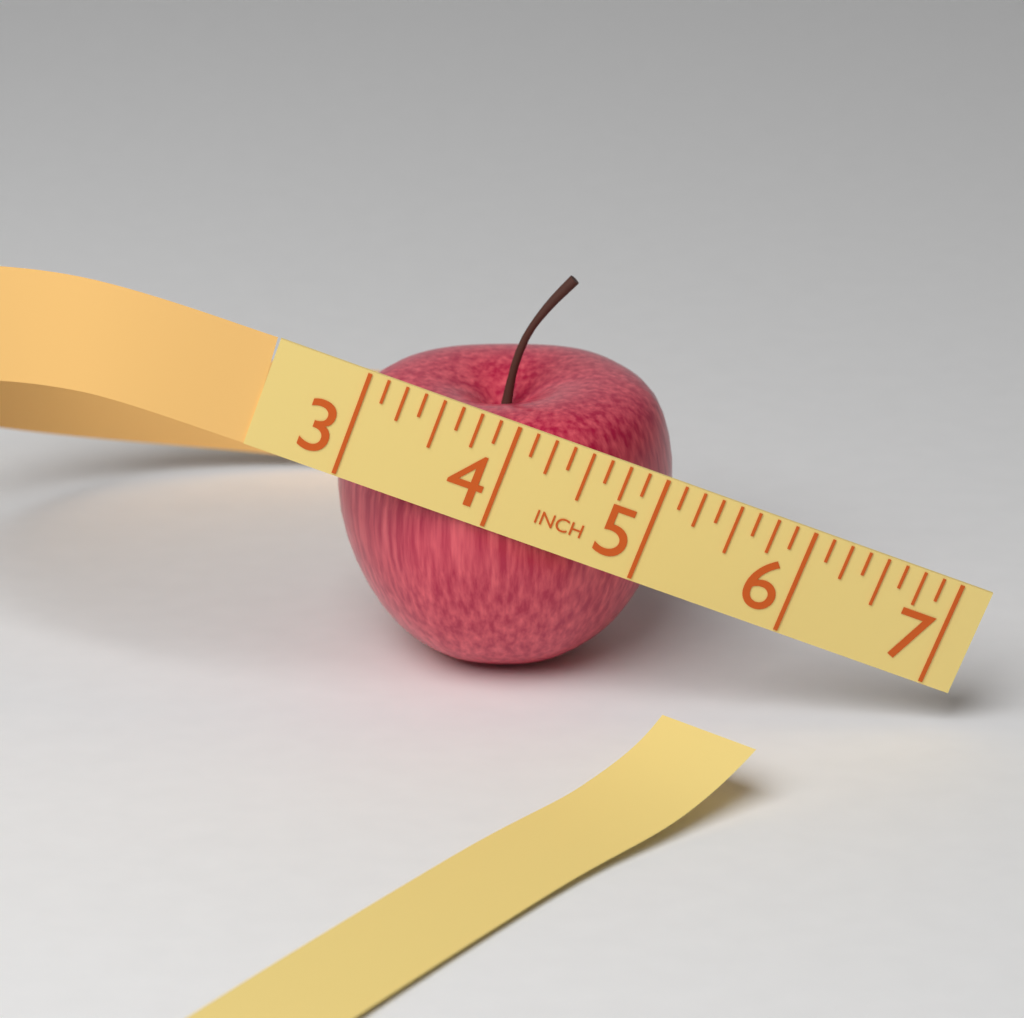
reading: 5.250 in
